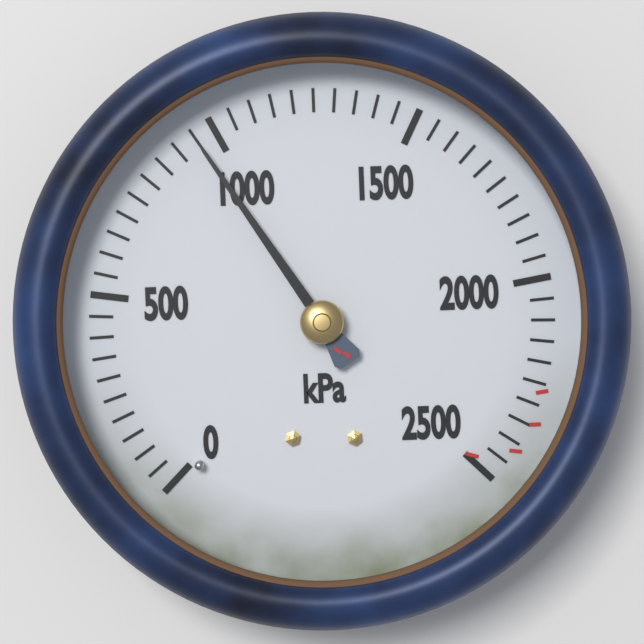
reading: 950 kPa
